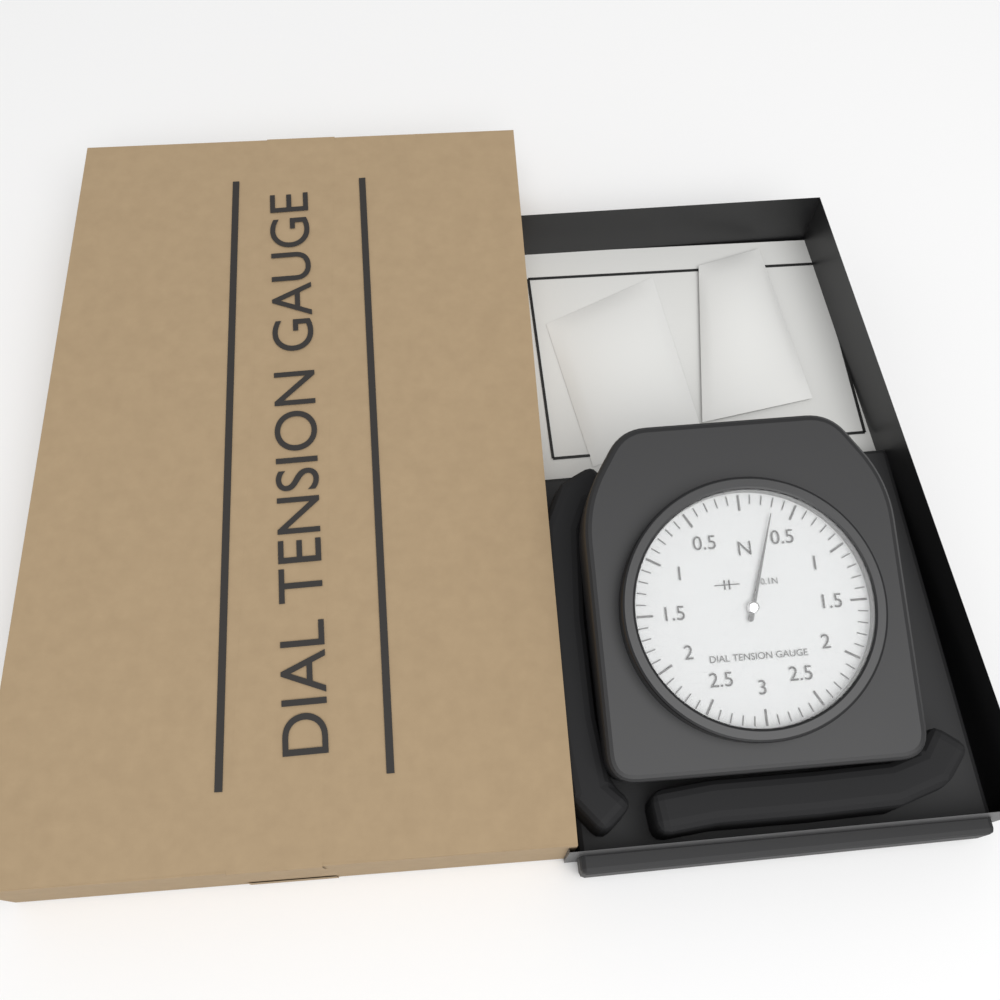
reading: 0.3 N
